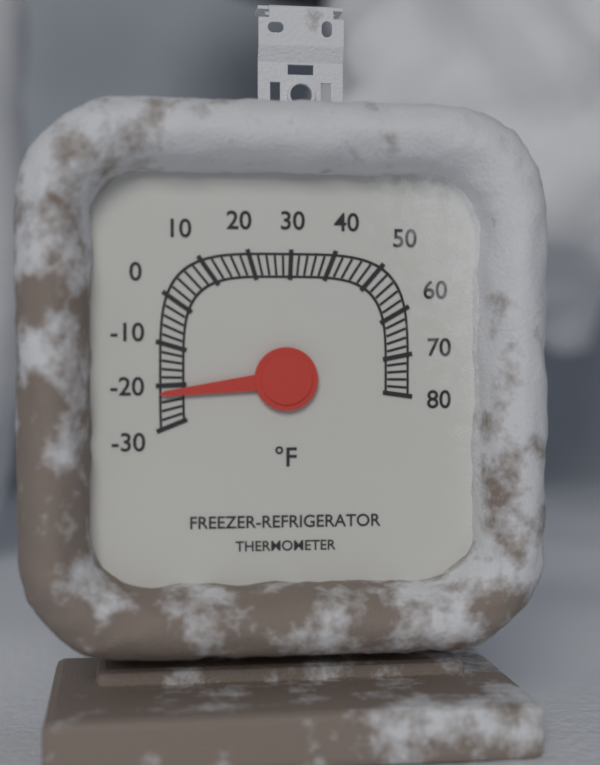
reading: -22 °F
